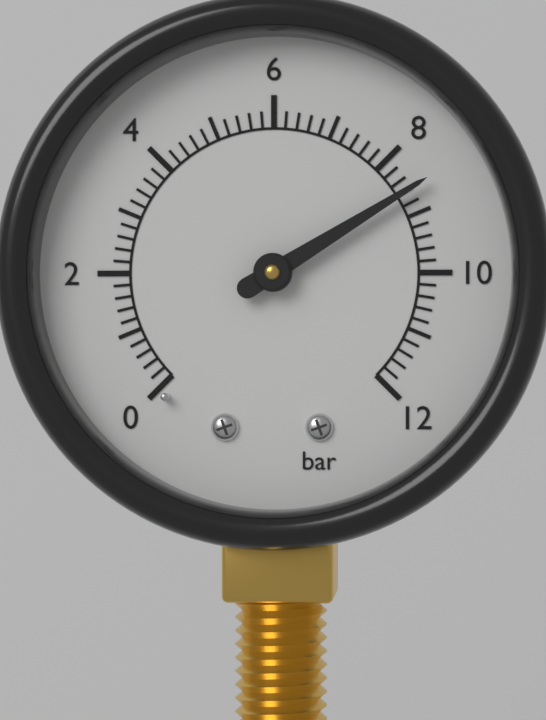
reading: 8.6 bar
